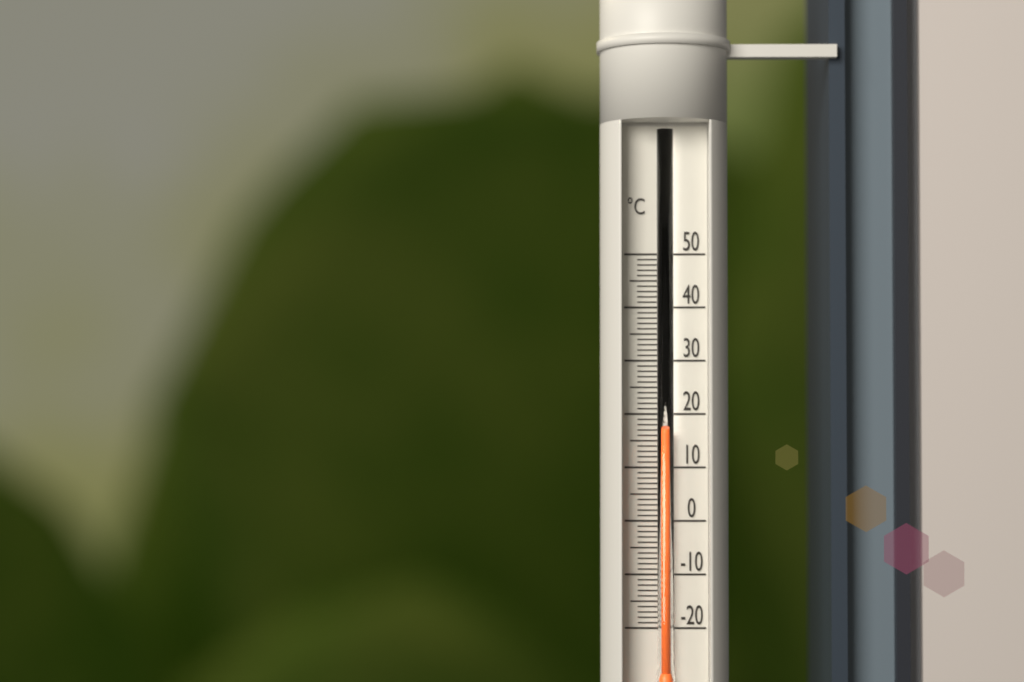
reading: 17 °C
